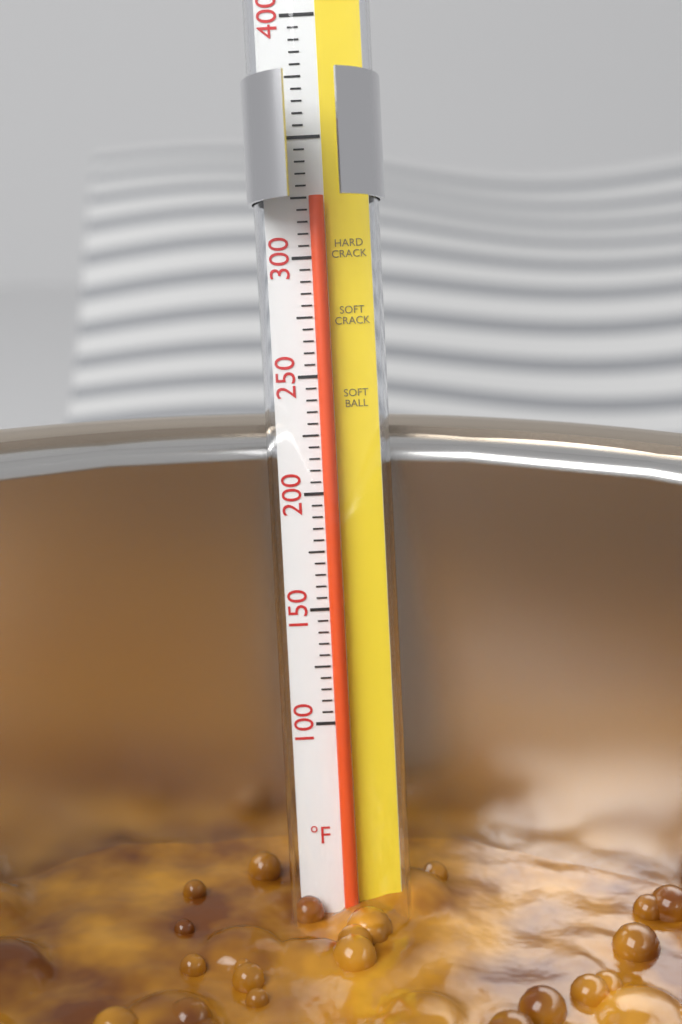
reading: 325 °F
